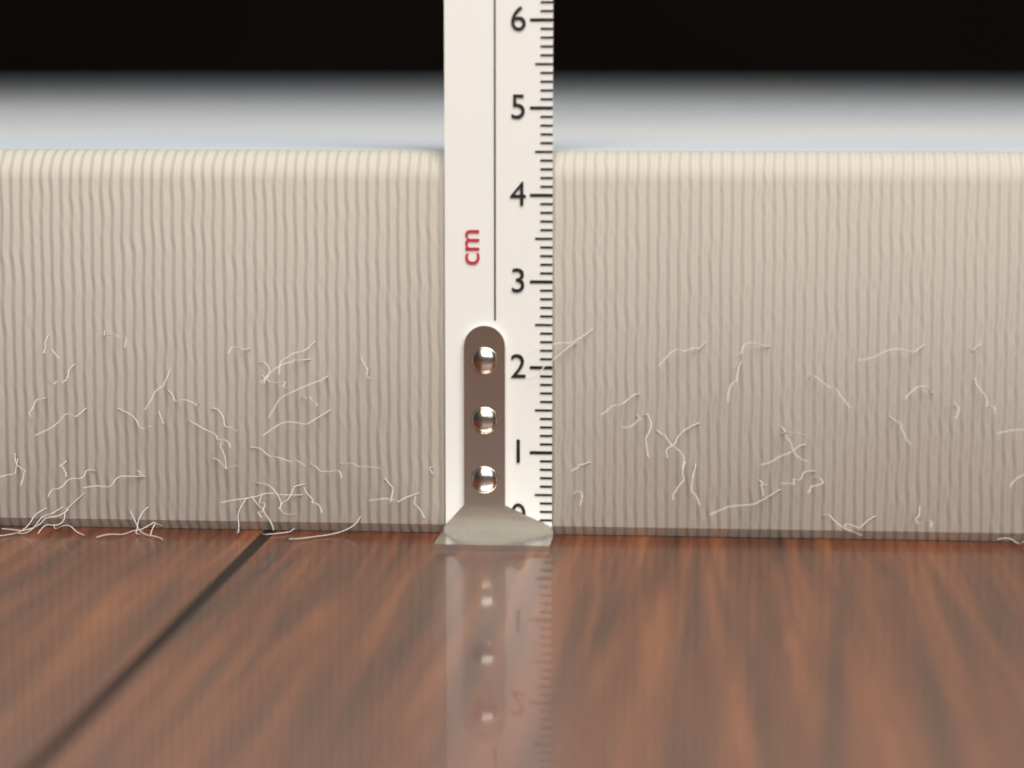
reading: 4.5 cm
